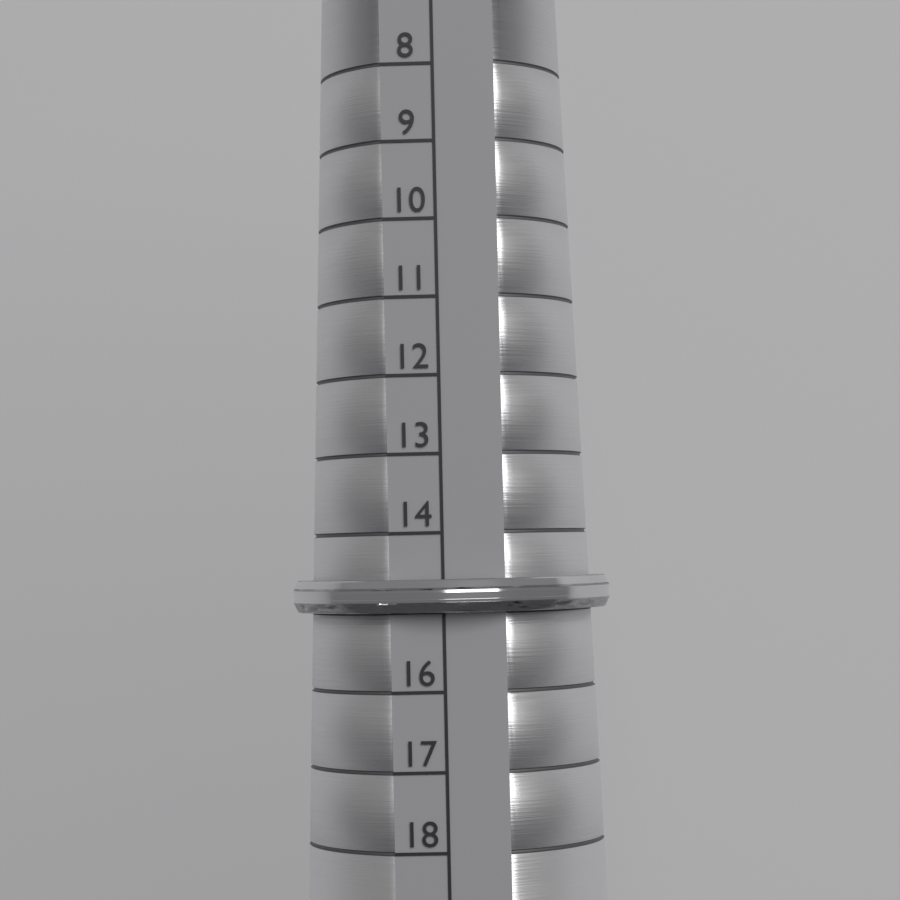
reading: 15 (no unit)
